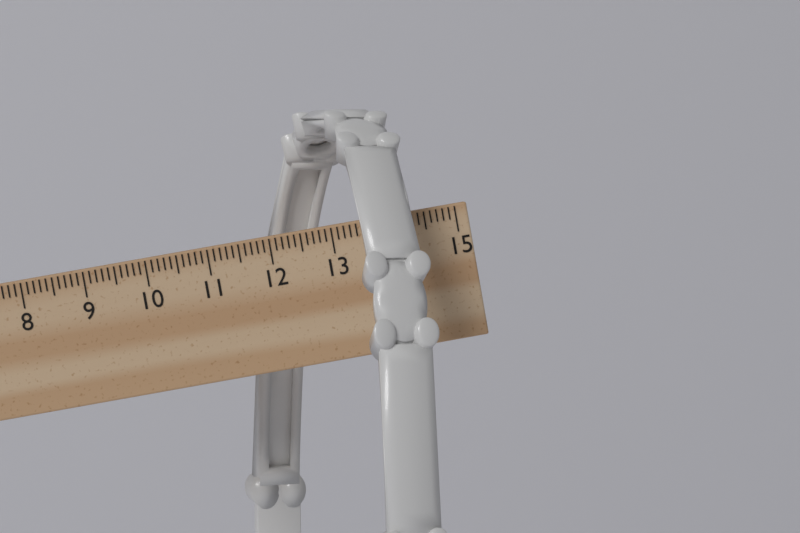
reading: 14.4 cm
